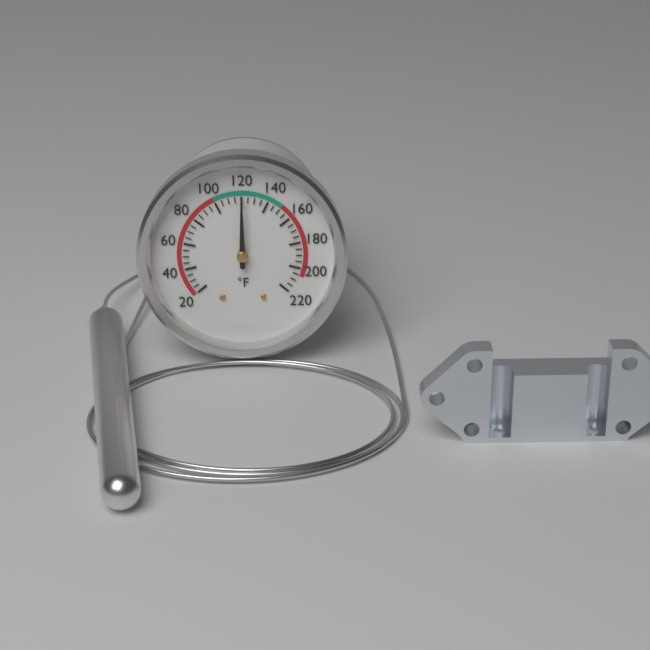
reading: 120 °F
